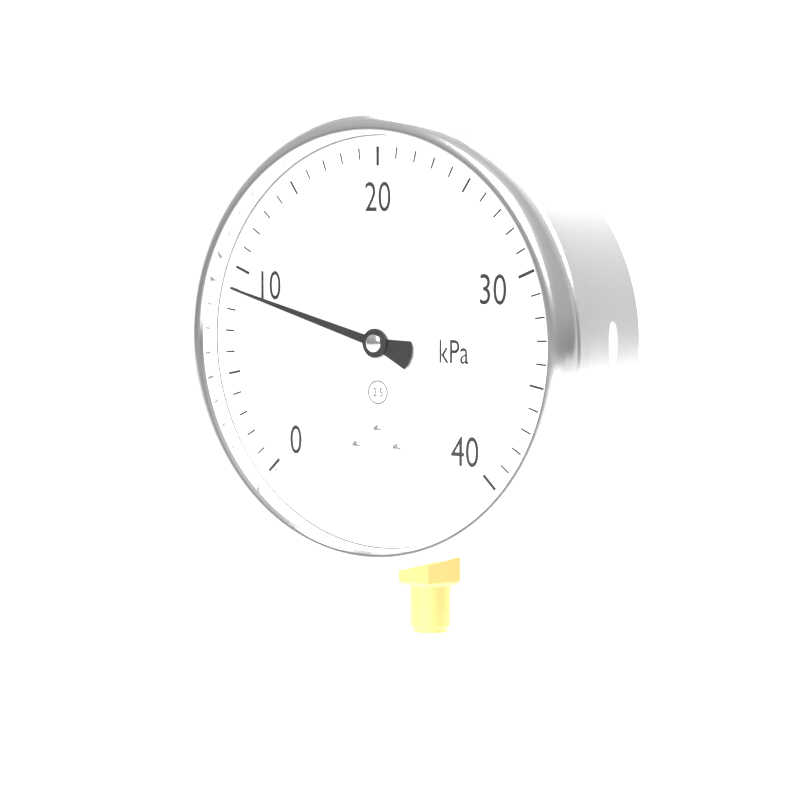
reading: 9 kPa
